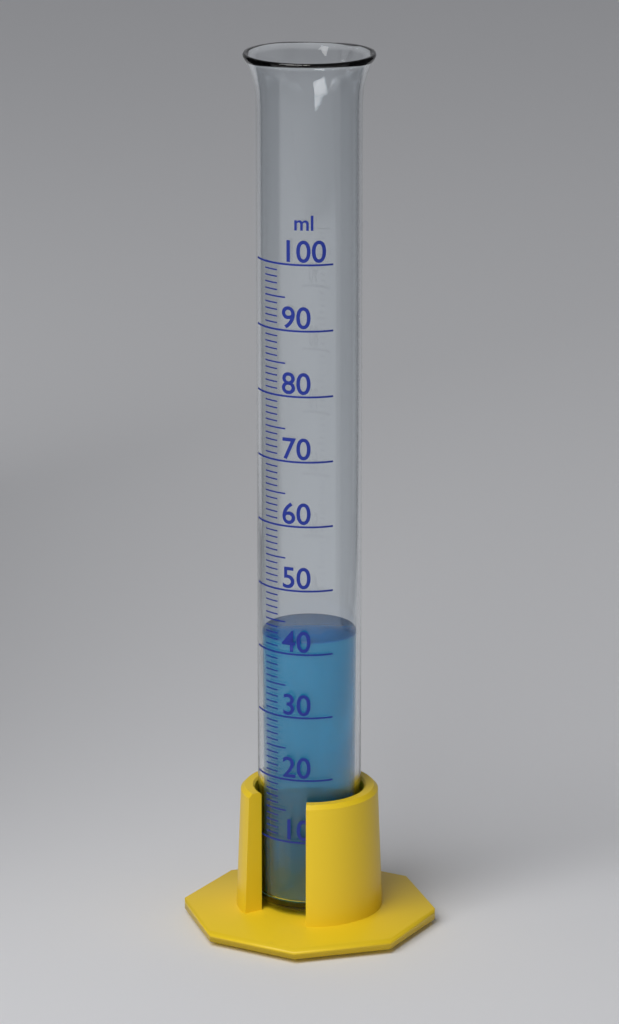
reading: 42 ml
